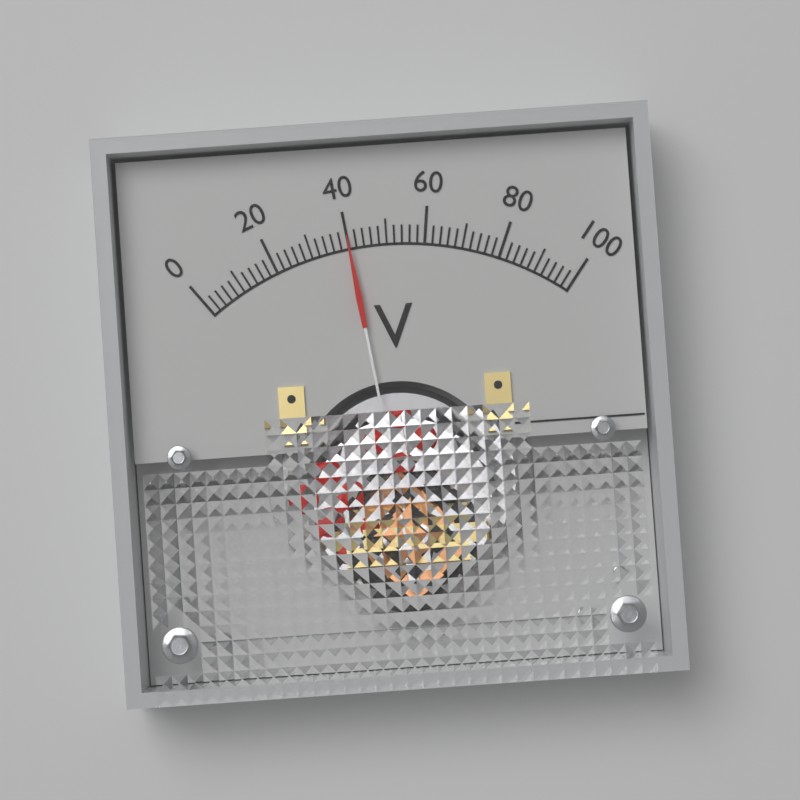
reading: 40 V
